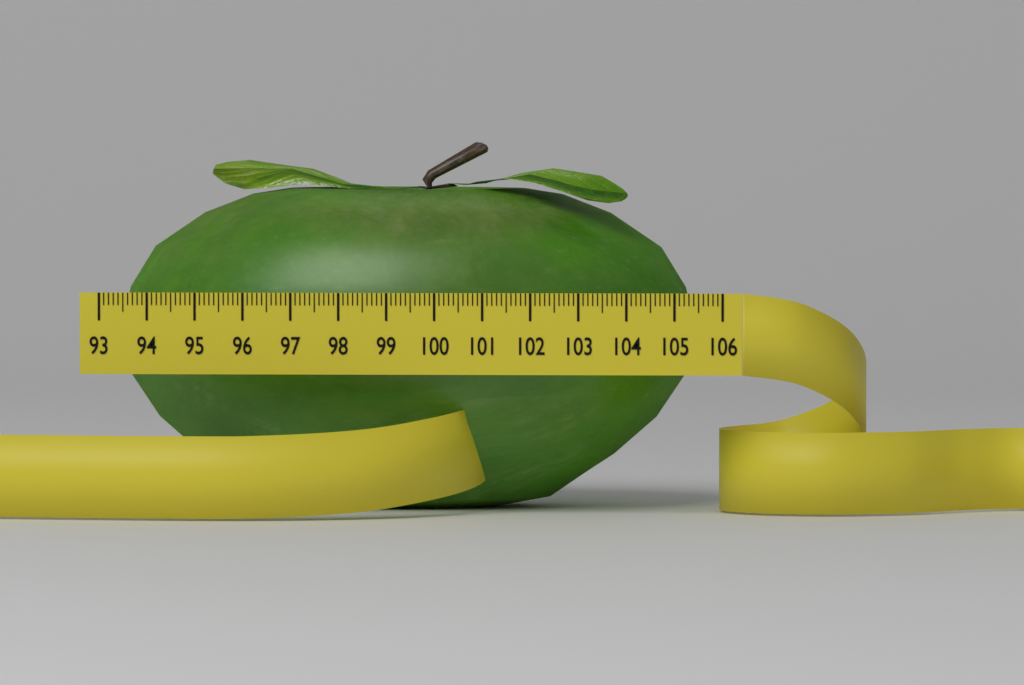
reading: 105.3 (no unit)
